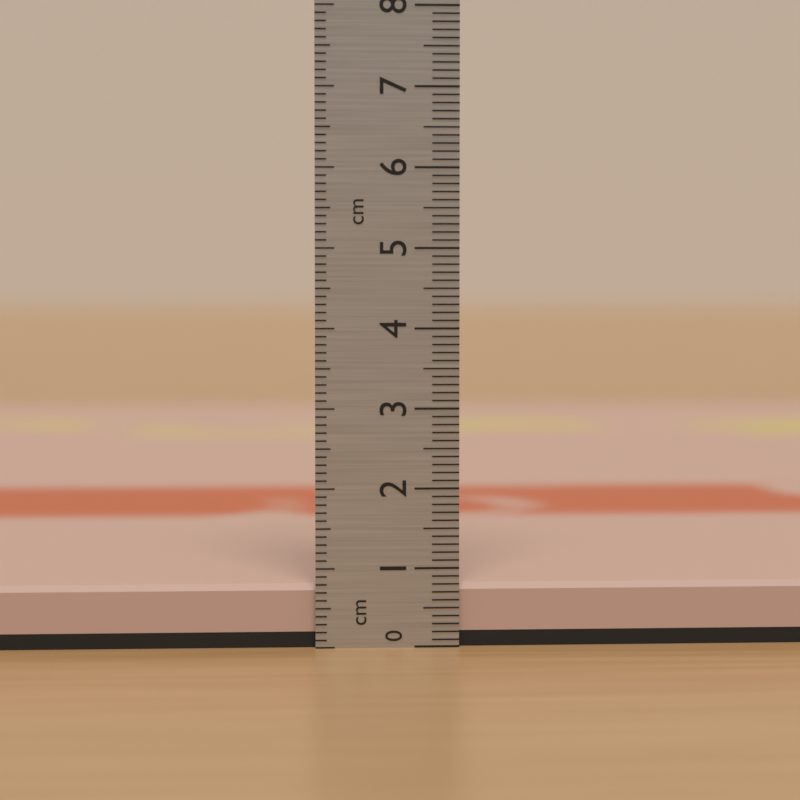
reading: 0.8 cm
